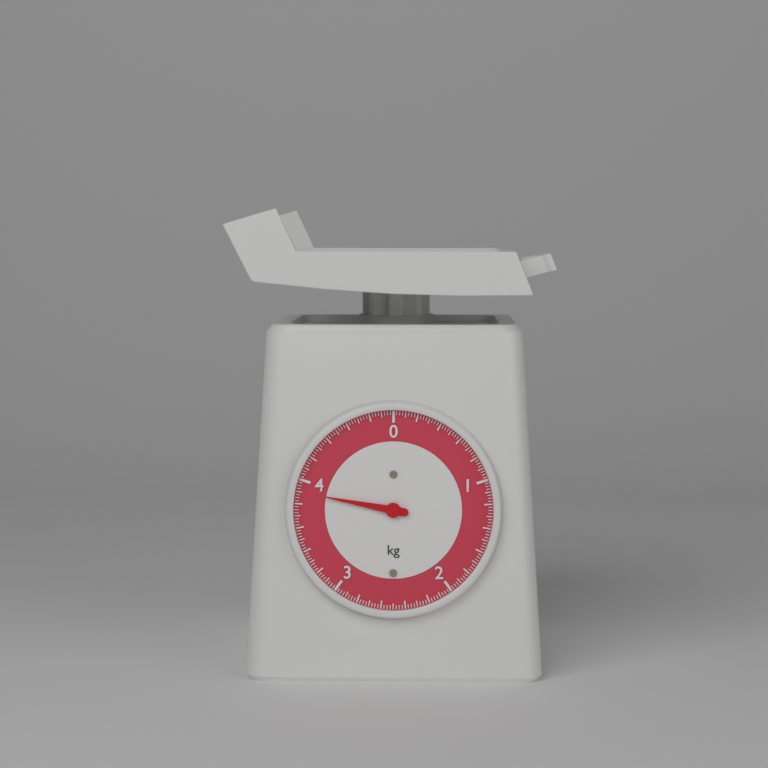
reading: 3.900 kg
